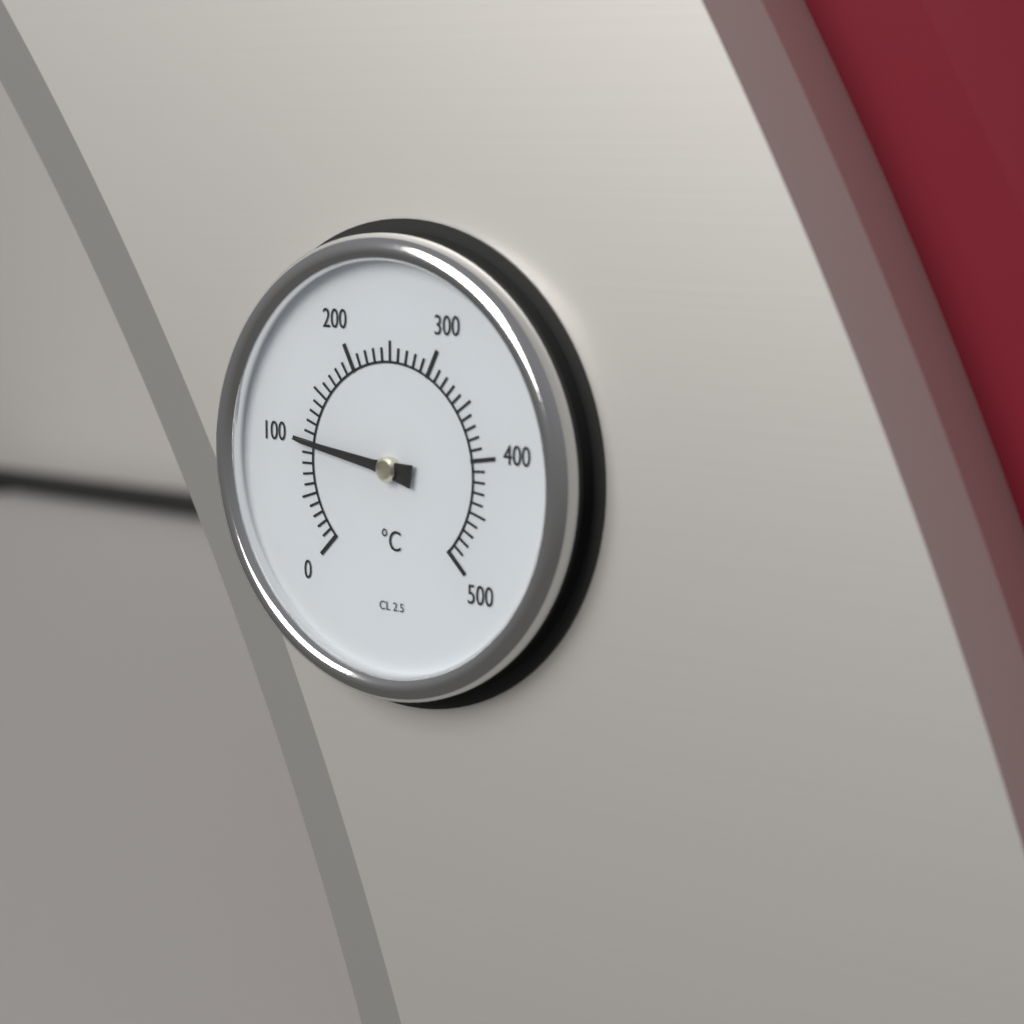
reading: 100 °C
